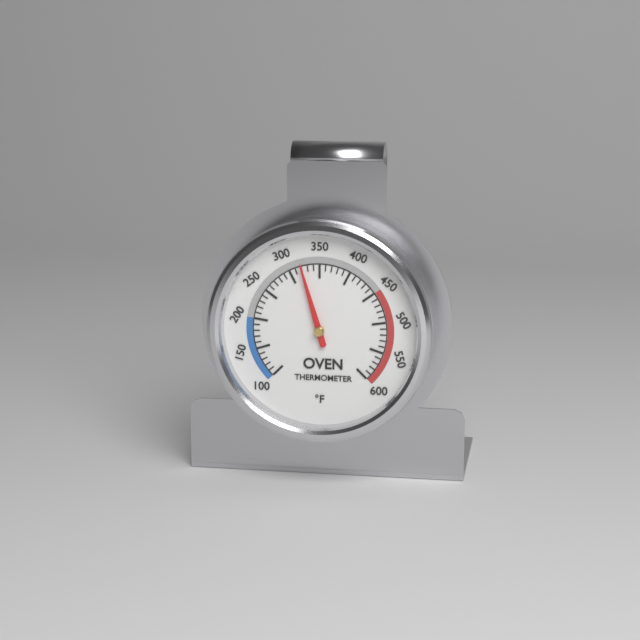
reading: 320 °F
